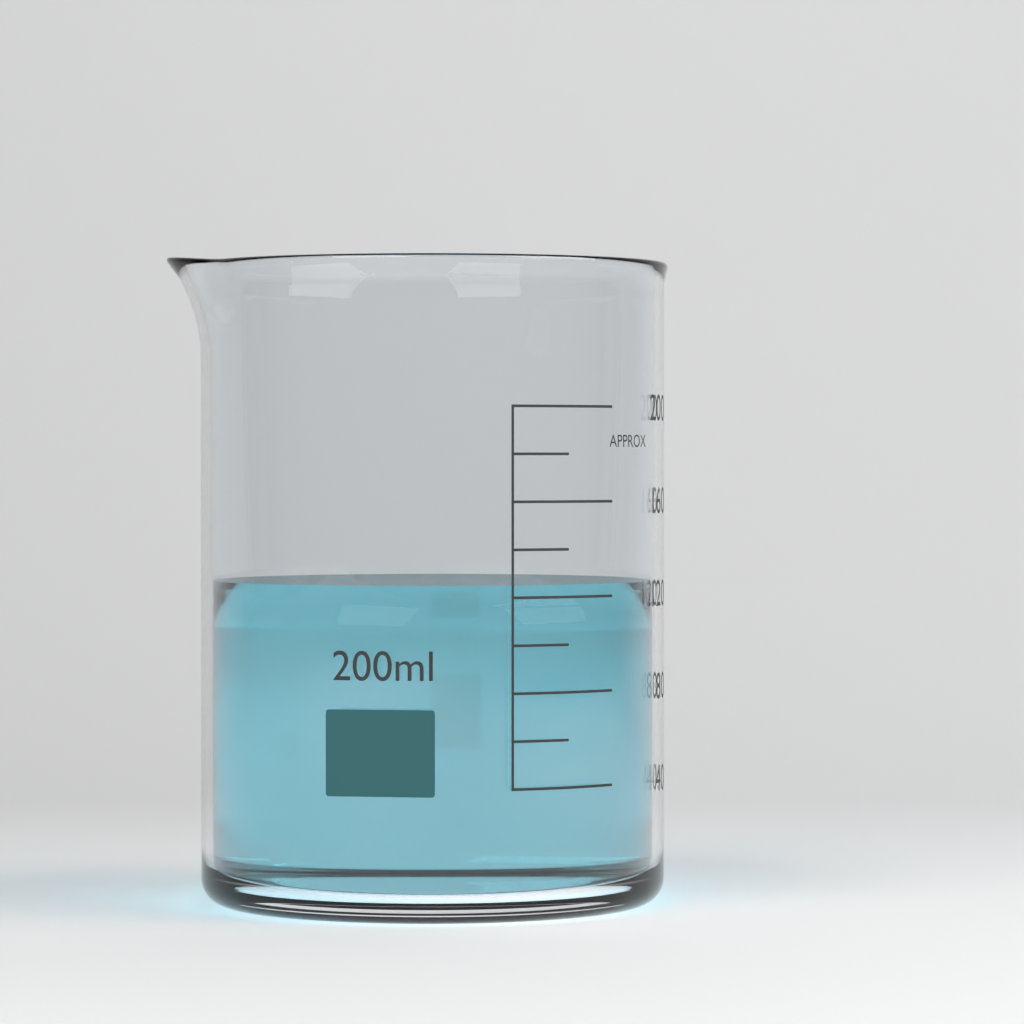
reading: 125 ml
